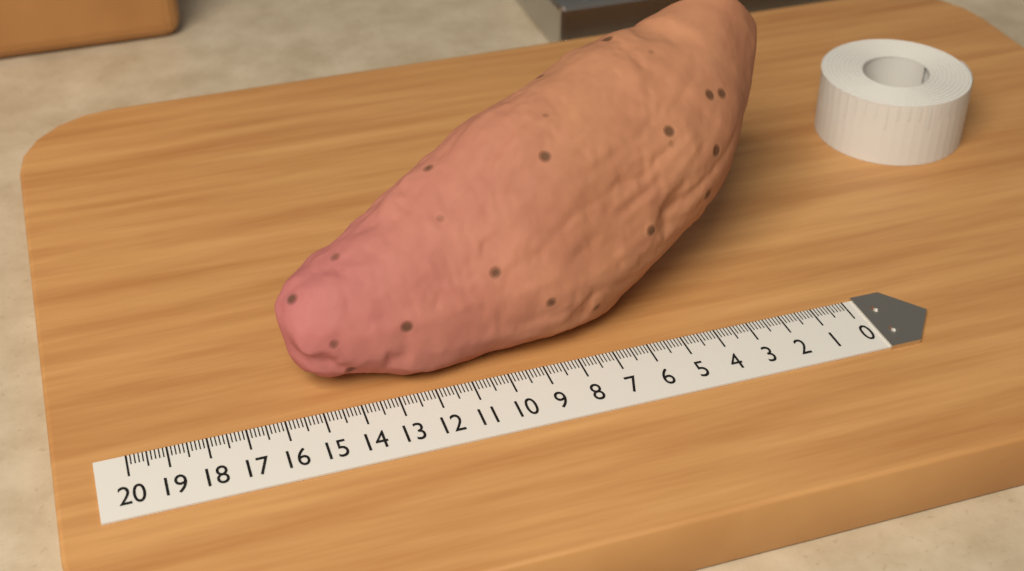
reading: 15.7 (no unit)
